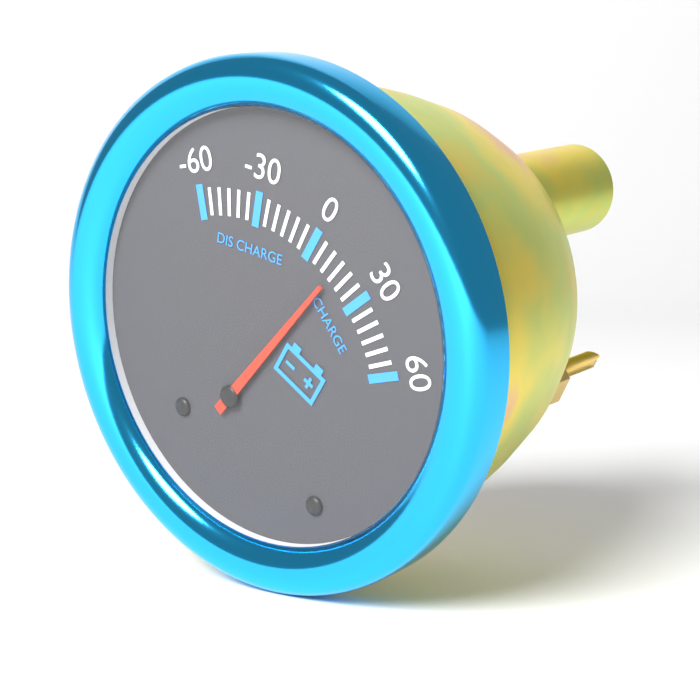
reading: 15 (no unit)
